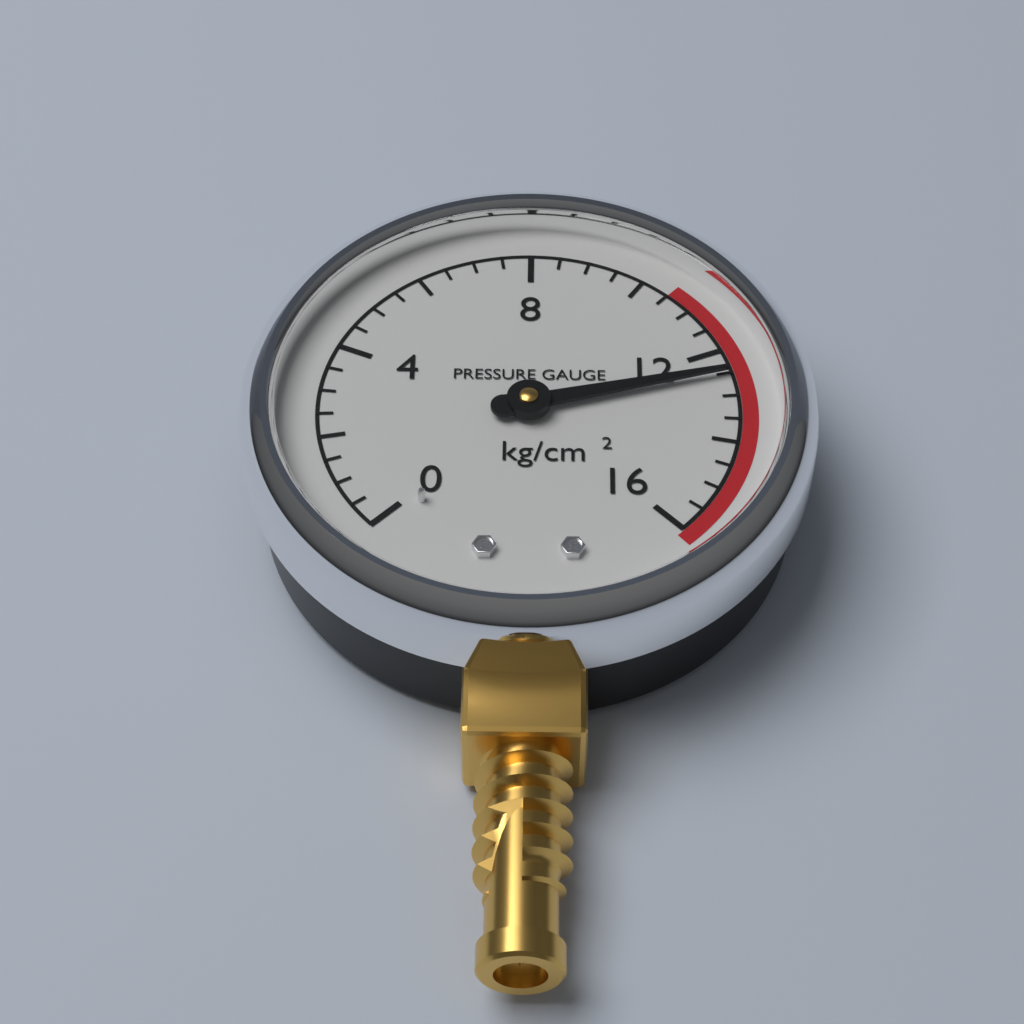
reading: 12.5 kg/cm²
